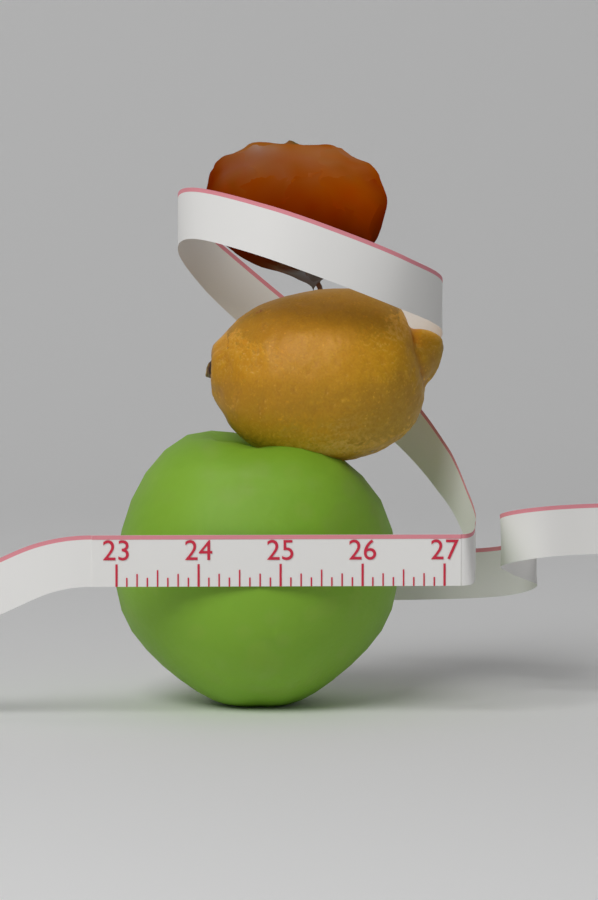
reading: 26.500 (no unit)
